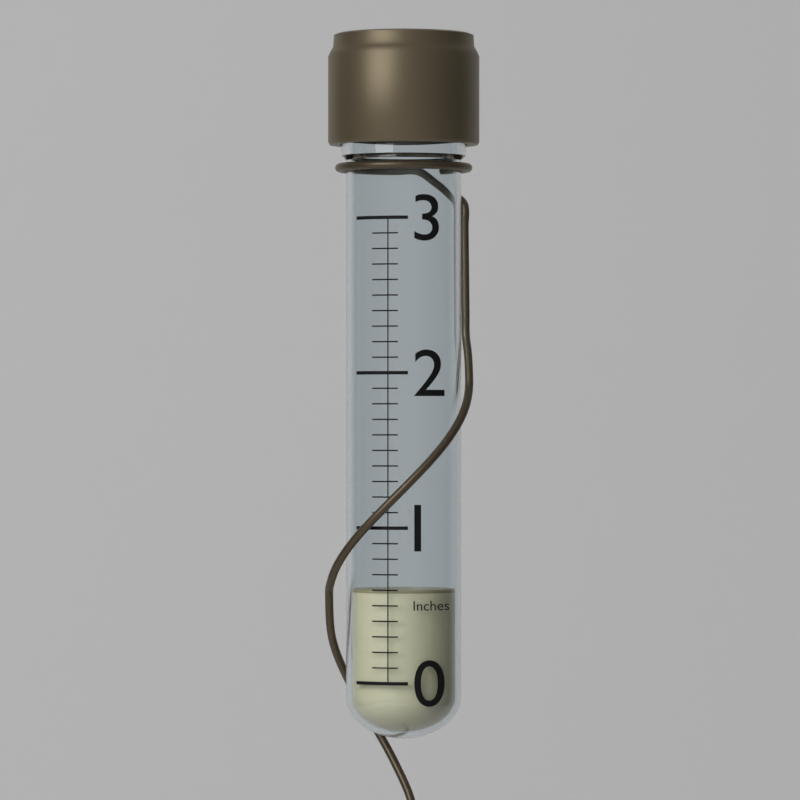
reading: 0.6 in
